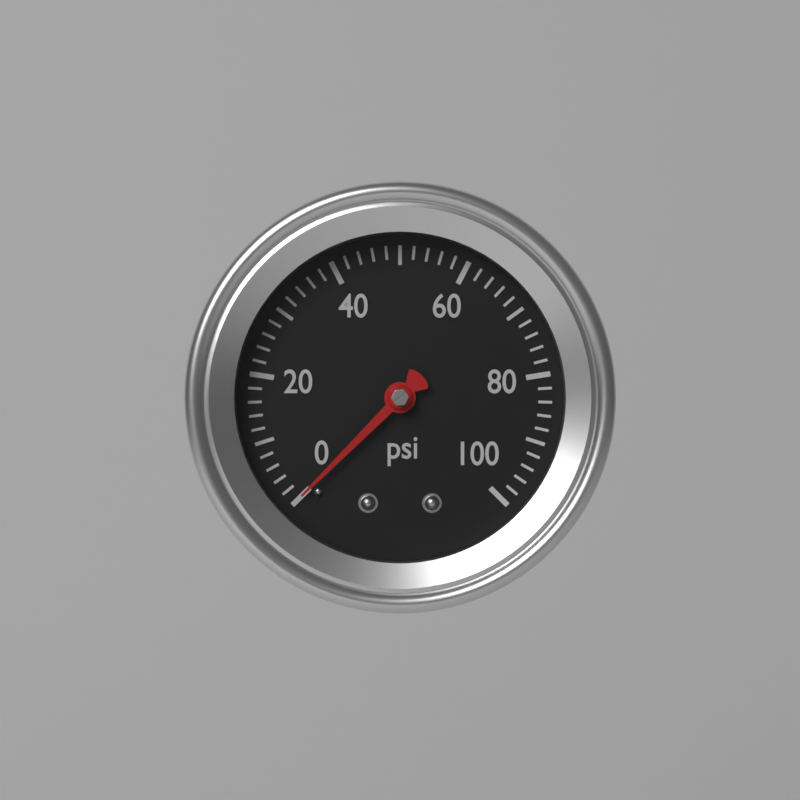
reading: 0 psi
